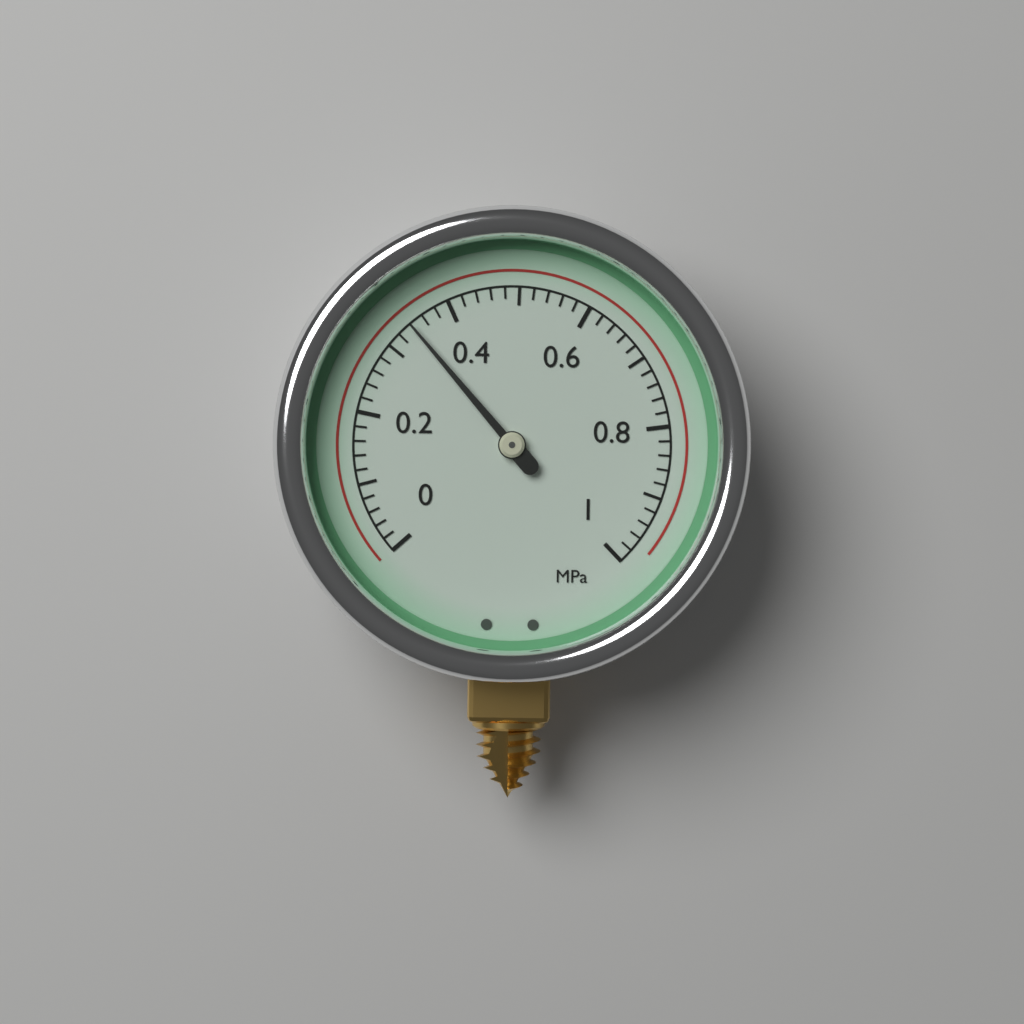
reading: 0.34 MPa
